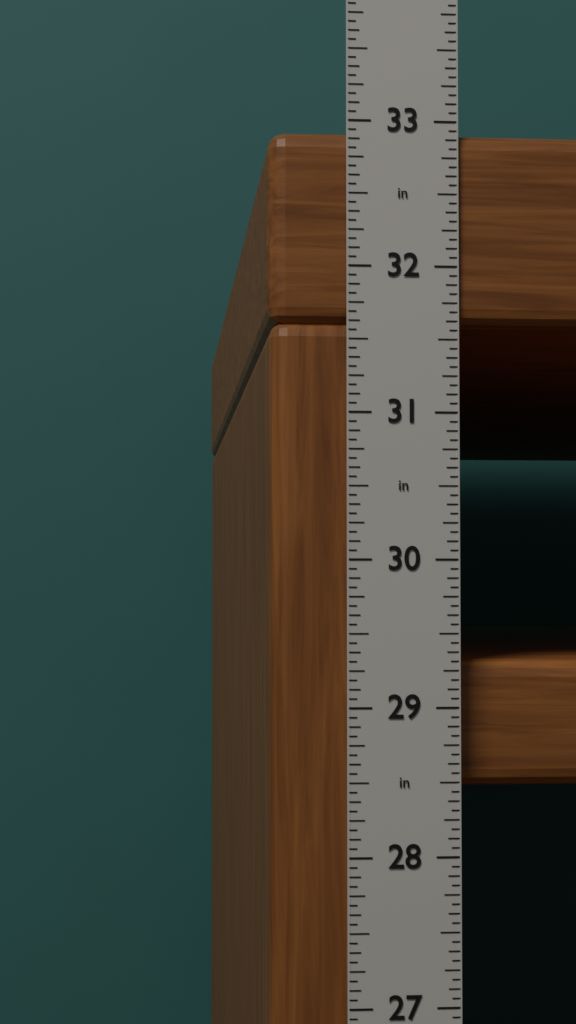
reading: 32.9375 in
